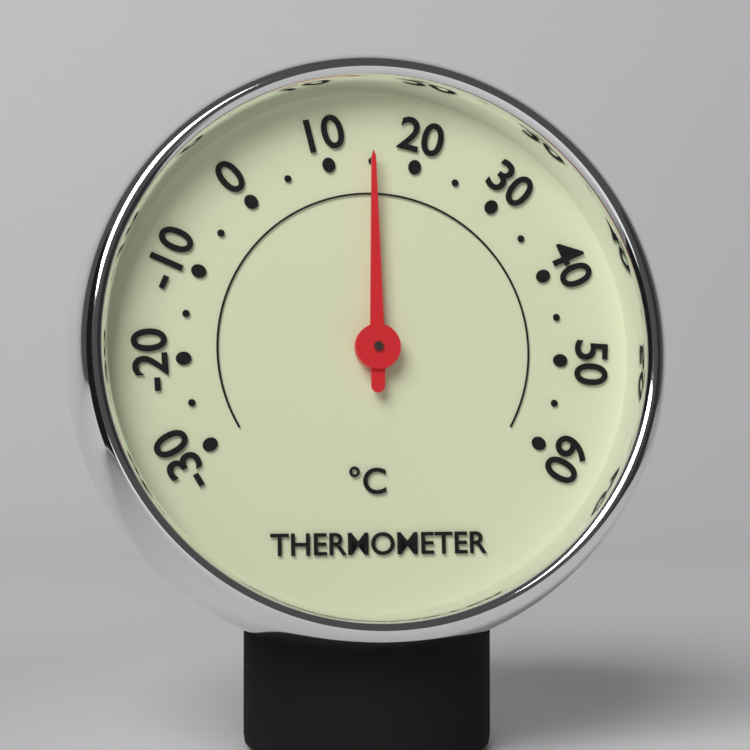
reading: 15 °C
